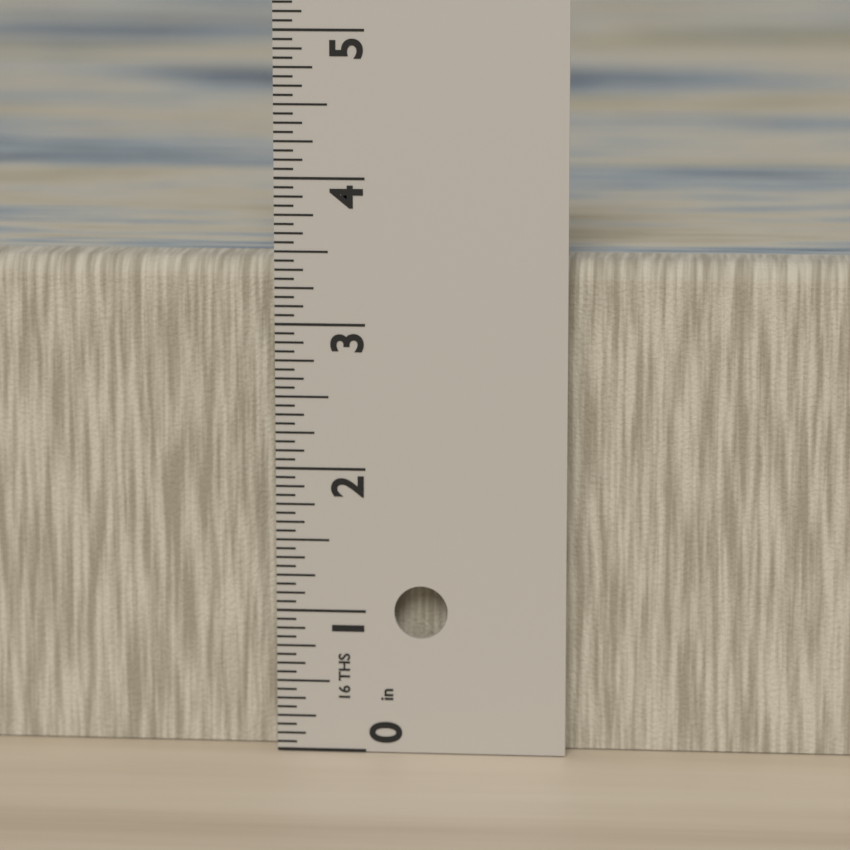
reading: 3.4375 in
